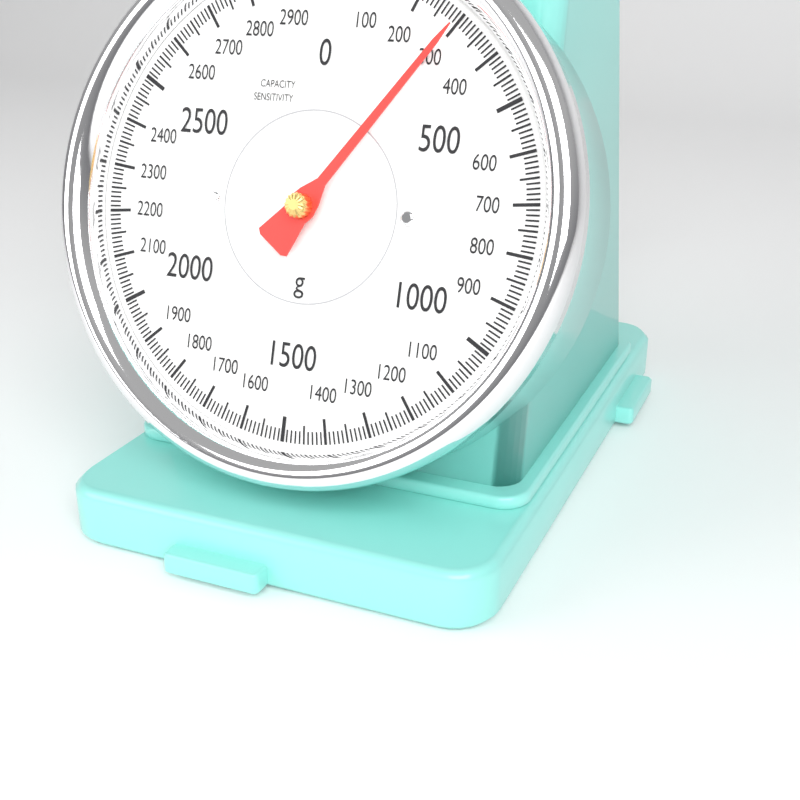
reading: 300 g
